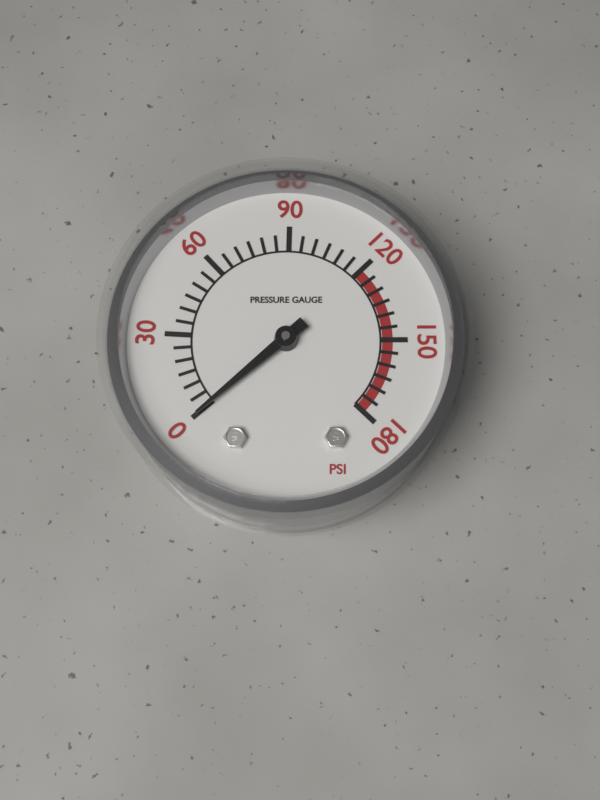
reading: 0 psi
